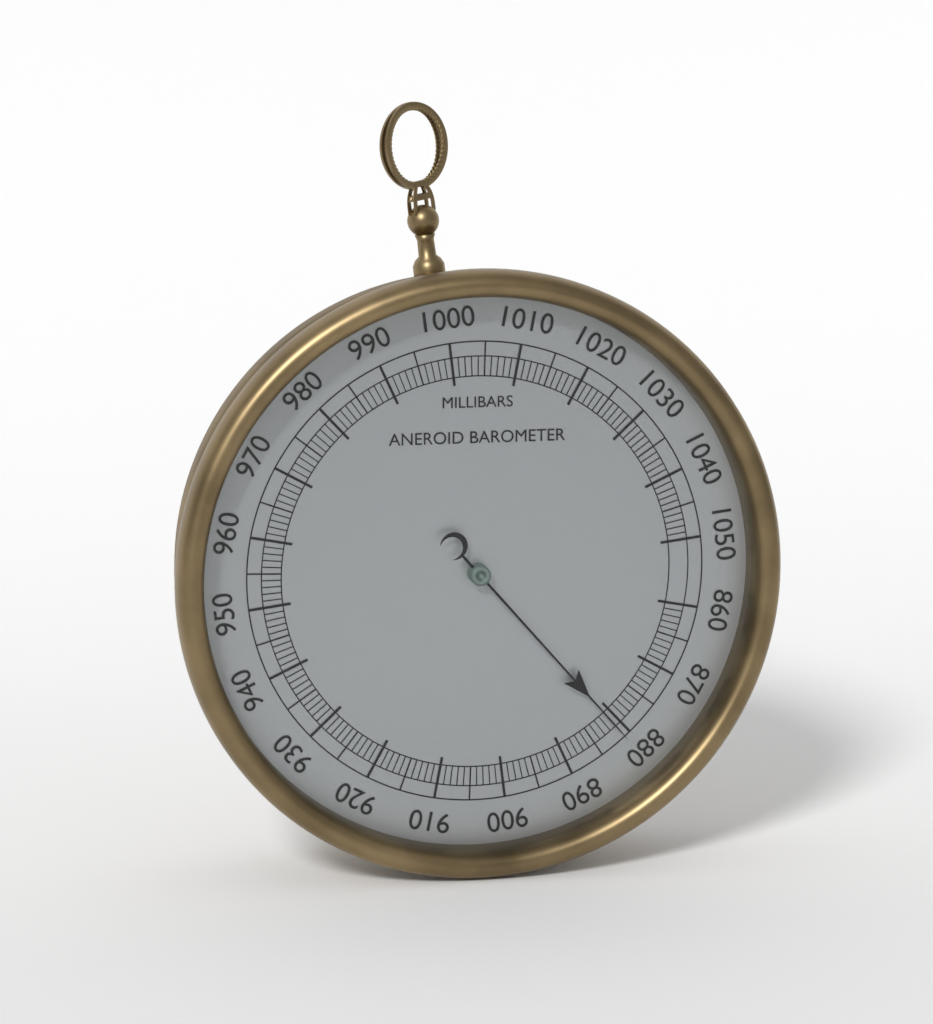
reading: 881 mbar
